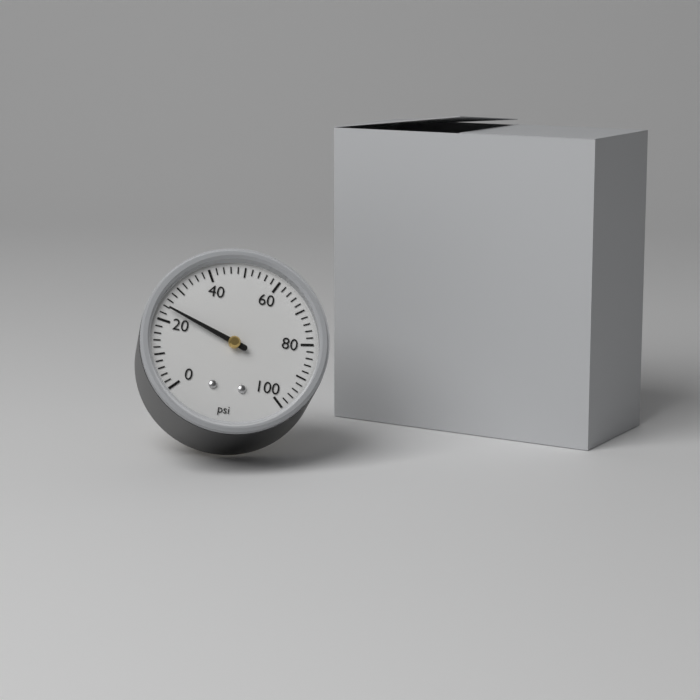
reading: 24 psi
